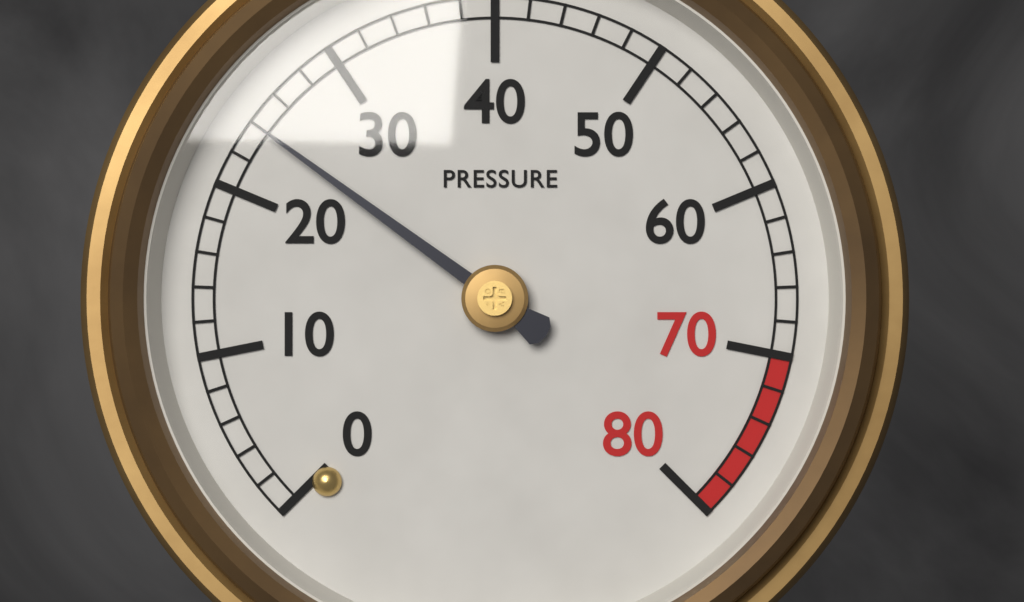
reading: 24 (no unit)
